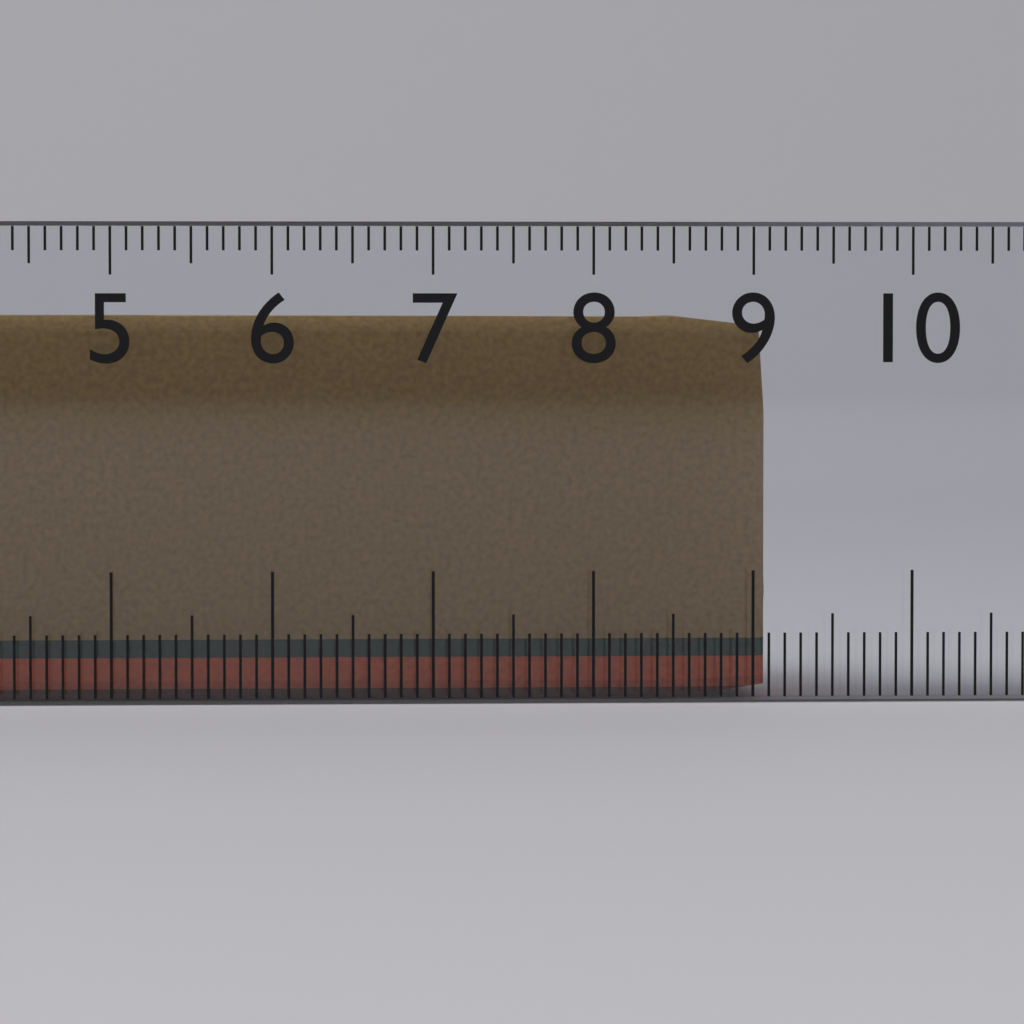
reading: 9.1 cm
